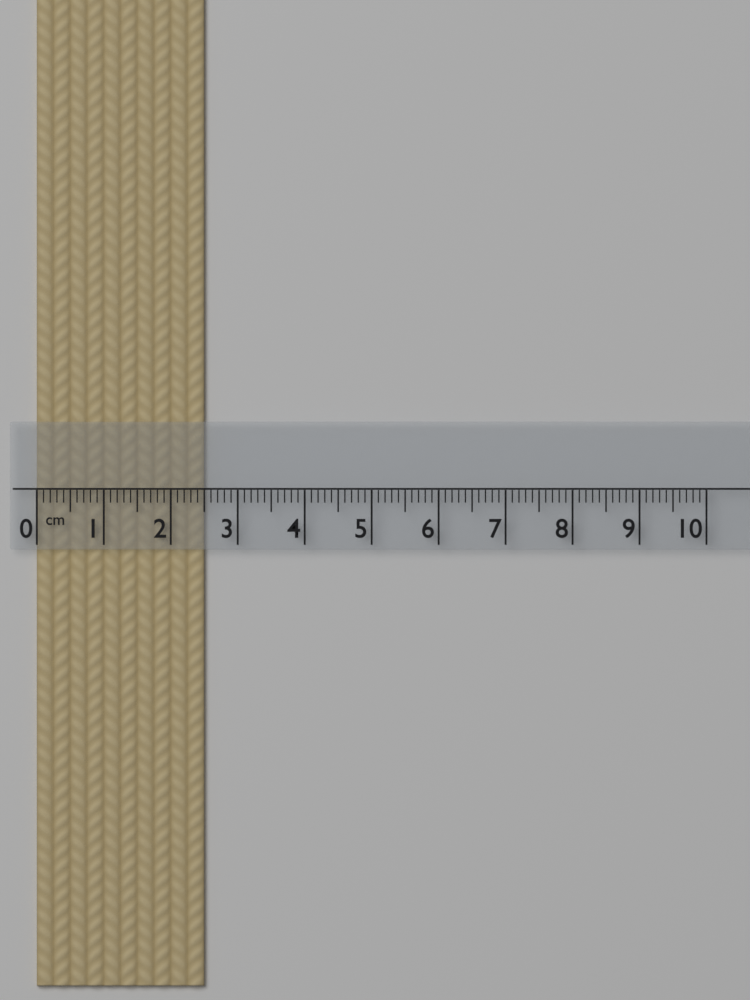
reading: 2.5 cm
